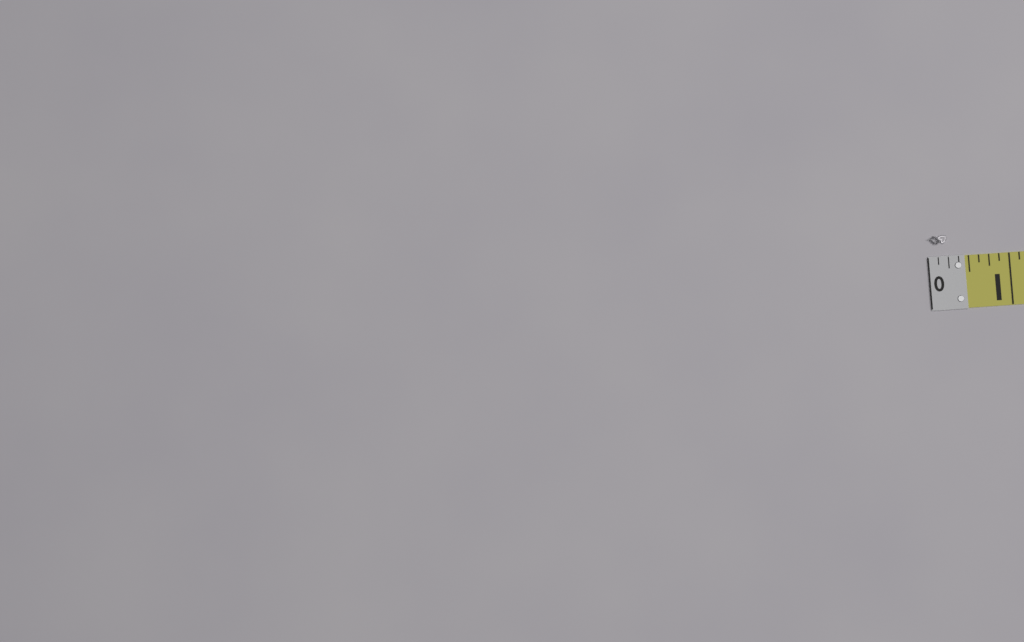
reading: 0.250 in
